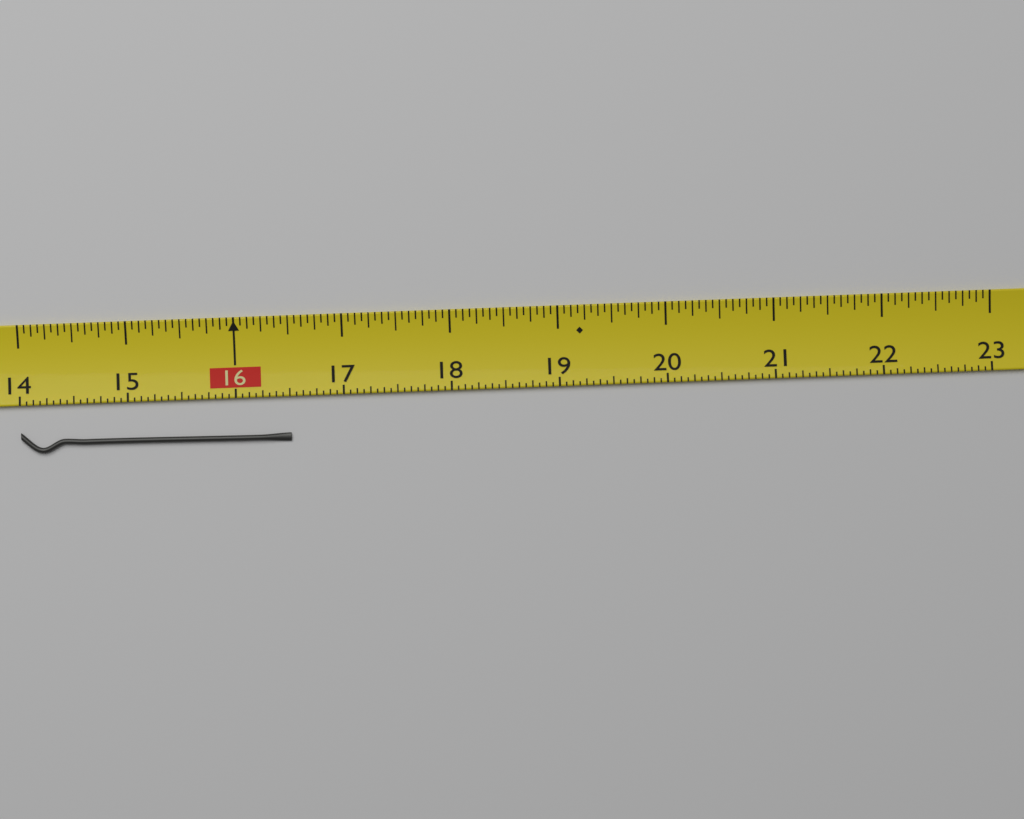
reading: 16.5000 (no unit)
